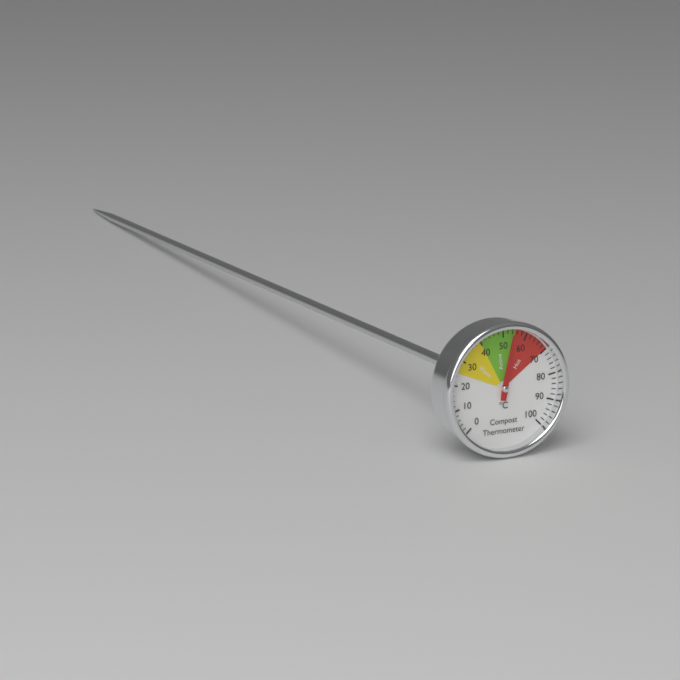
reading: 54 °C
